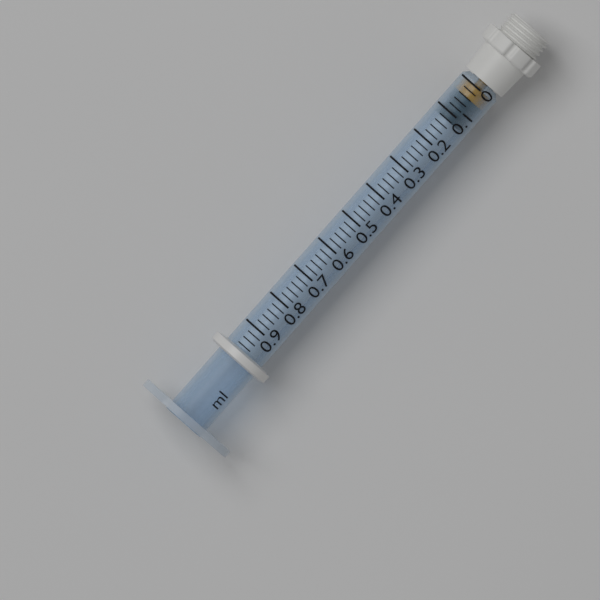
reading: 0.04 ml
